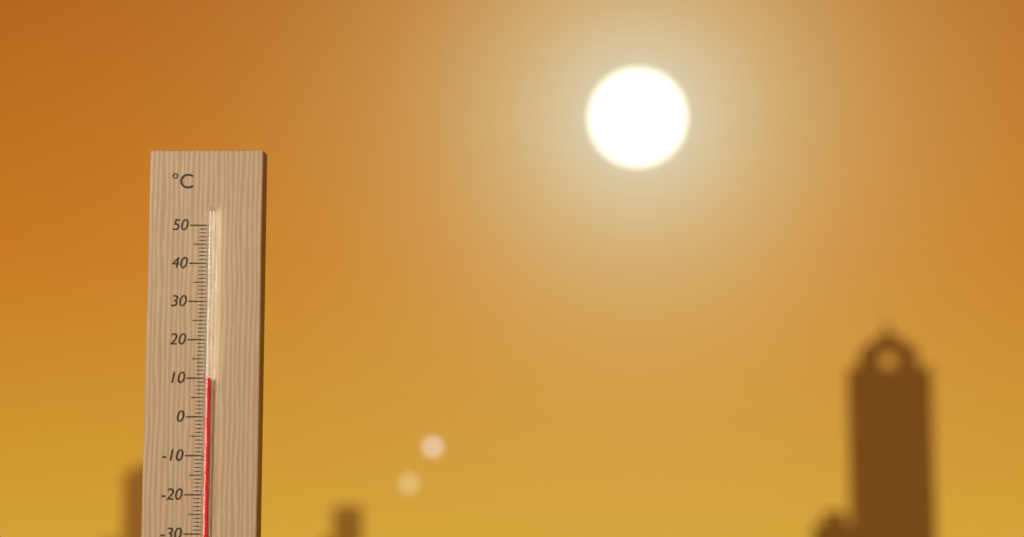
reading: 10 °C
